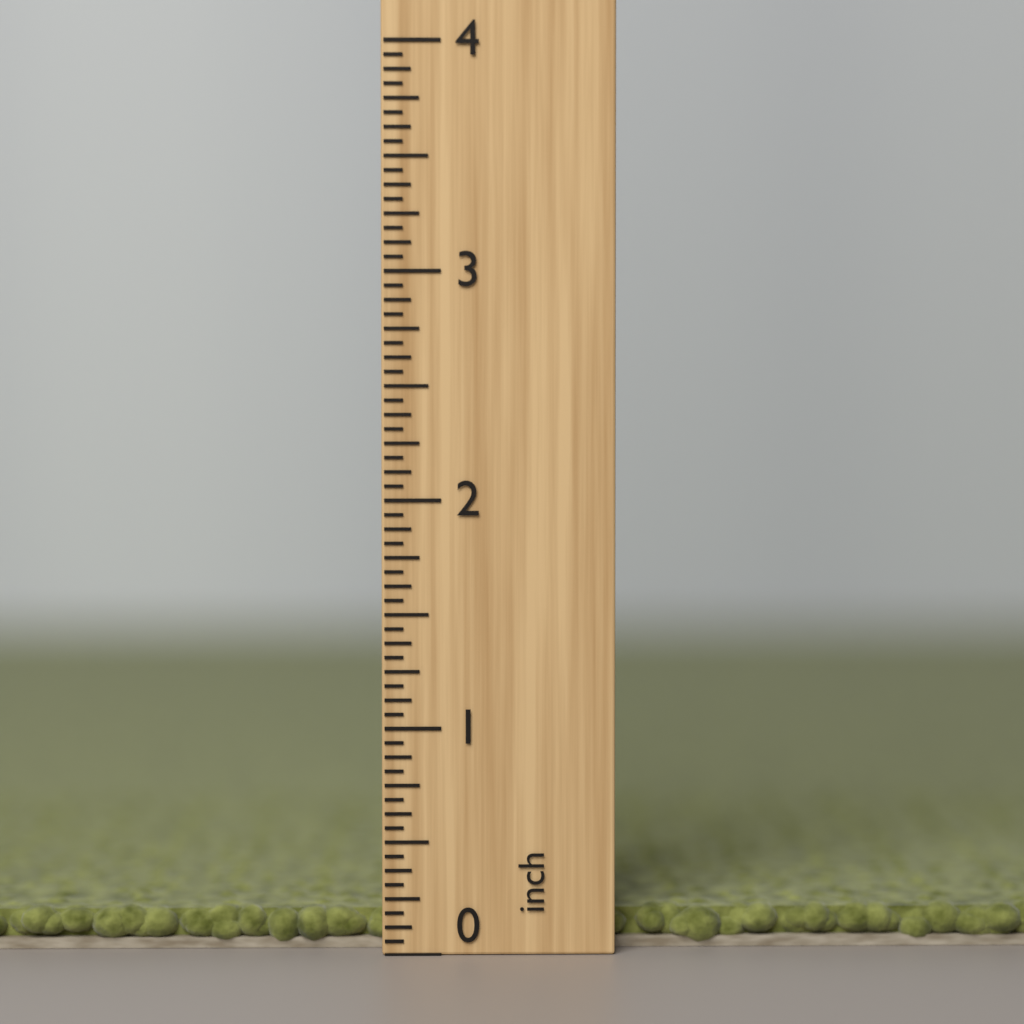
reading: 0.1875 inch
